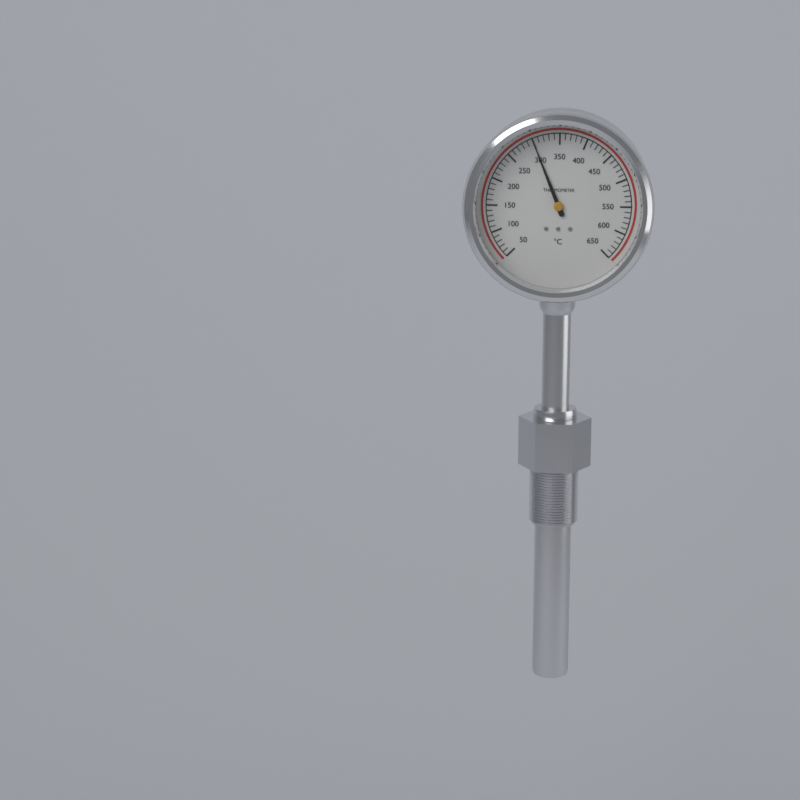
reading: 300 °C
